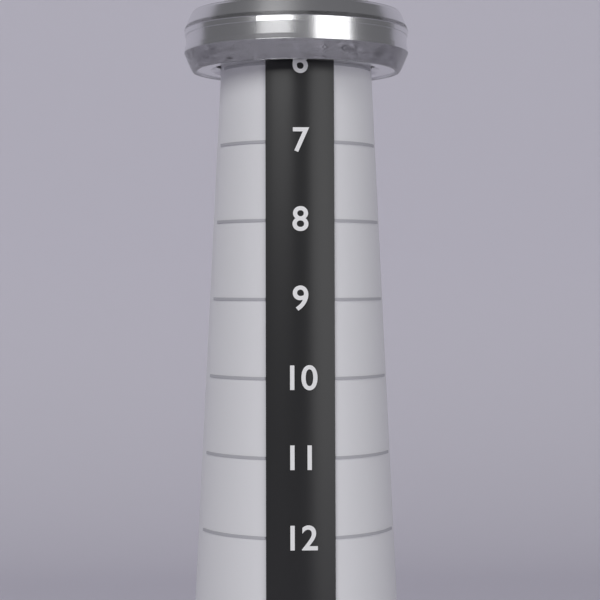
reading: 6 (no unit)
